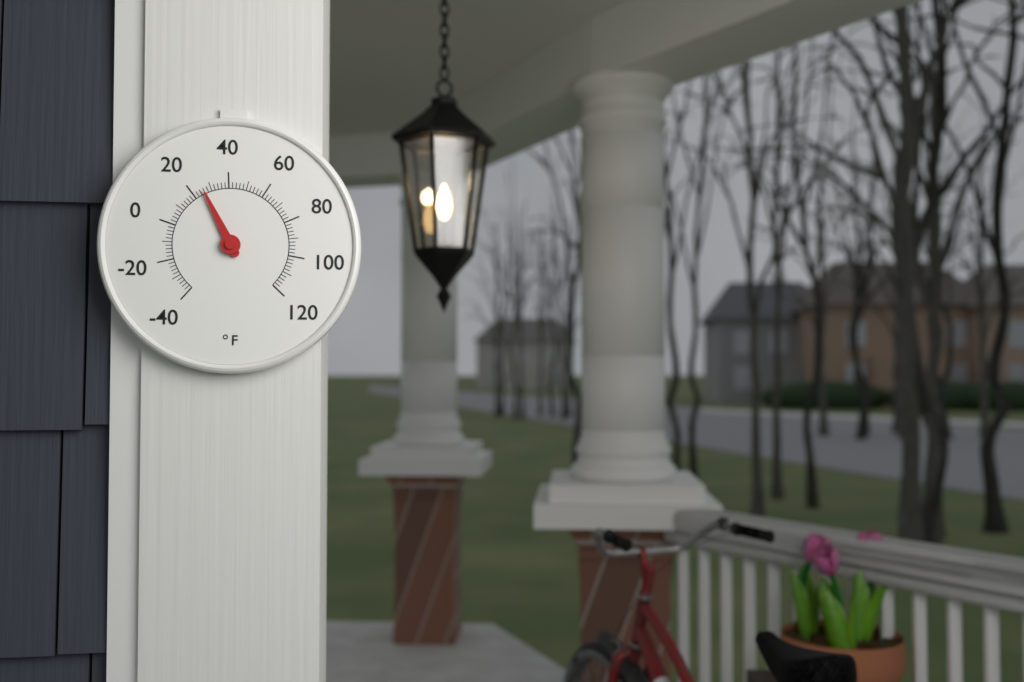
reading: 26 °F
